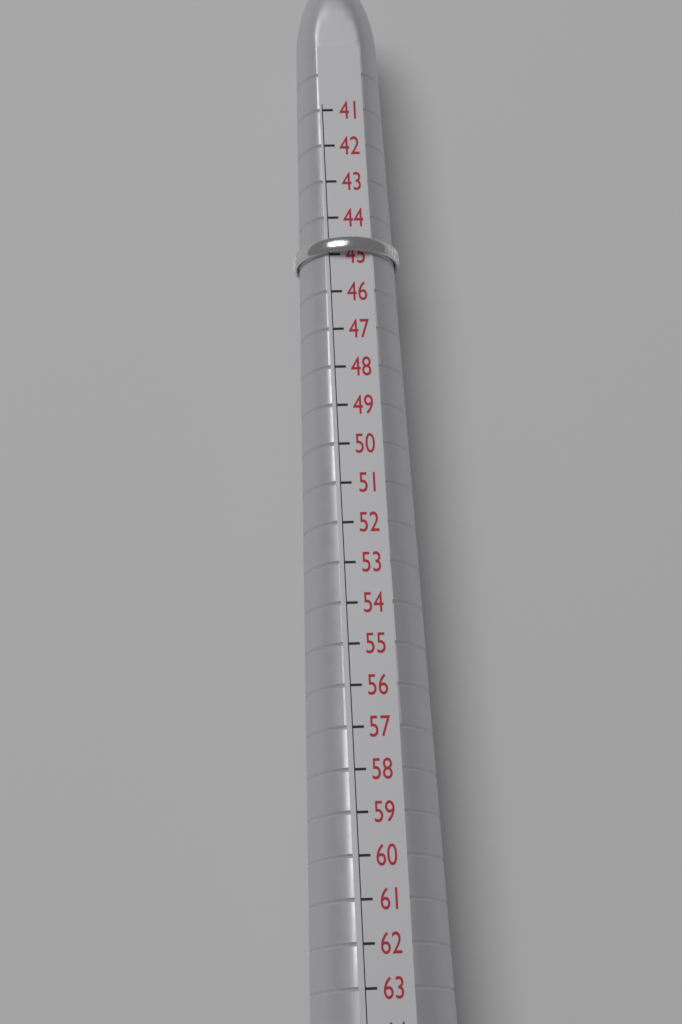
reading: 45 (no unit)
